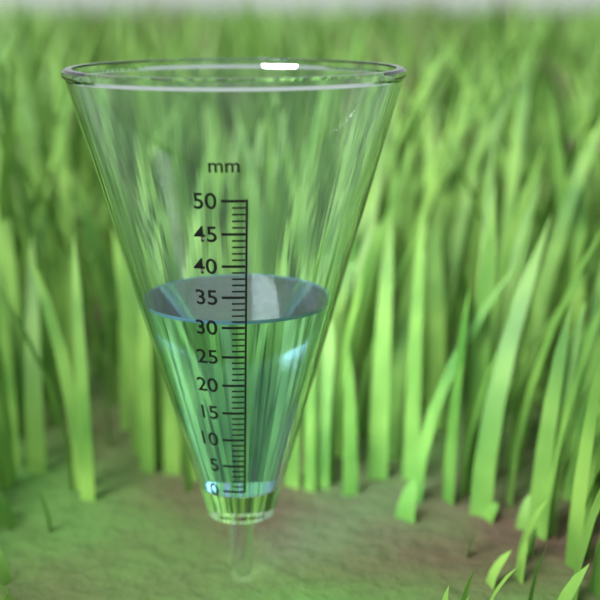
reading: 31 mm
